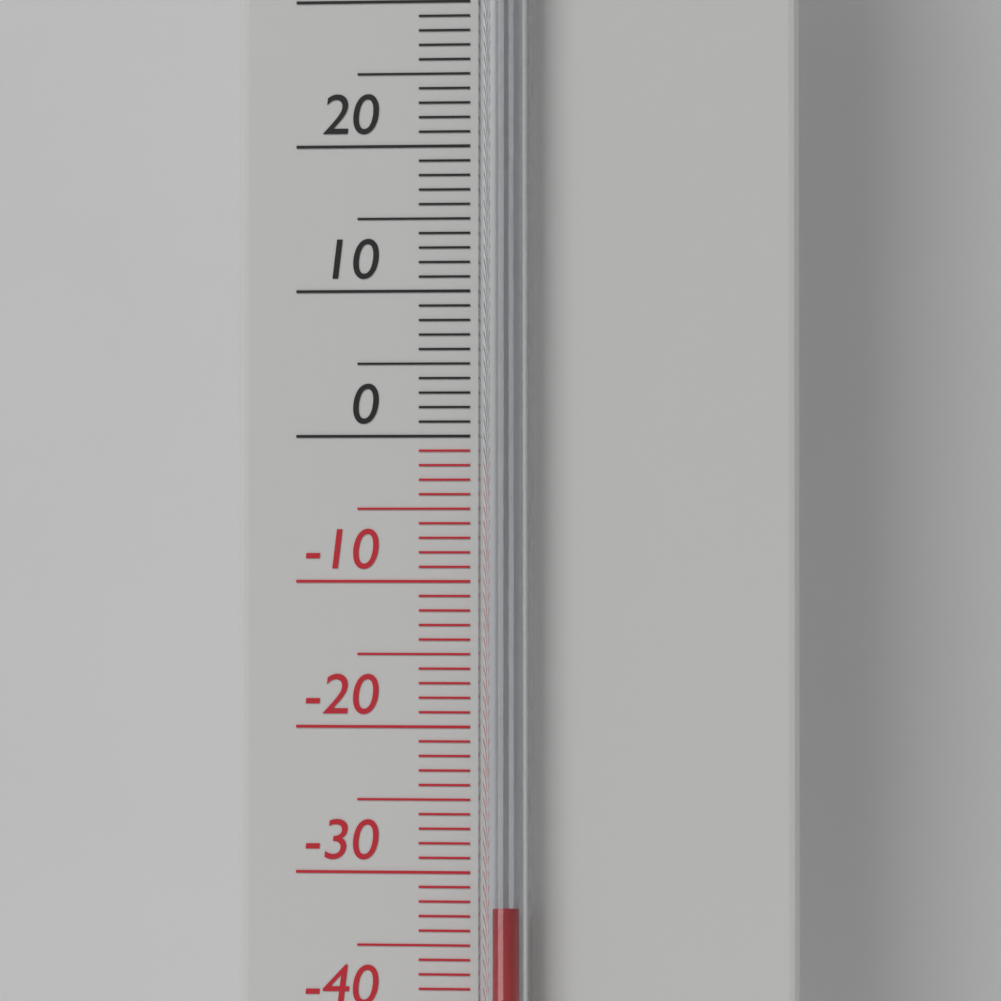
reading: -32 °C
